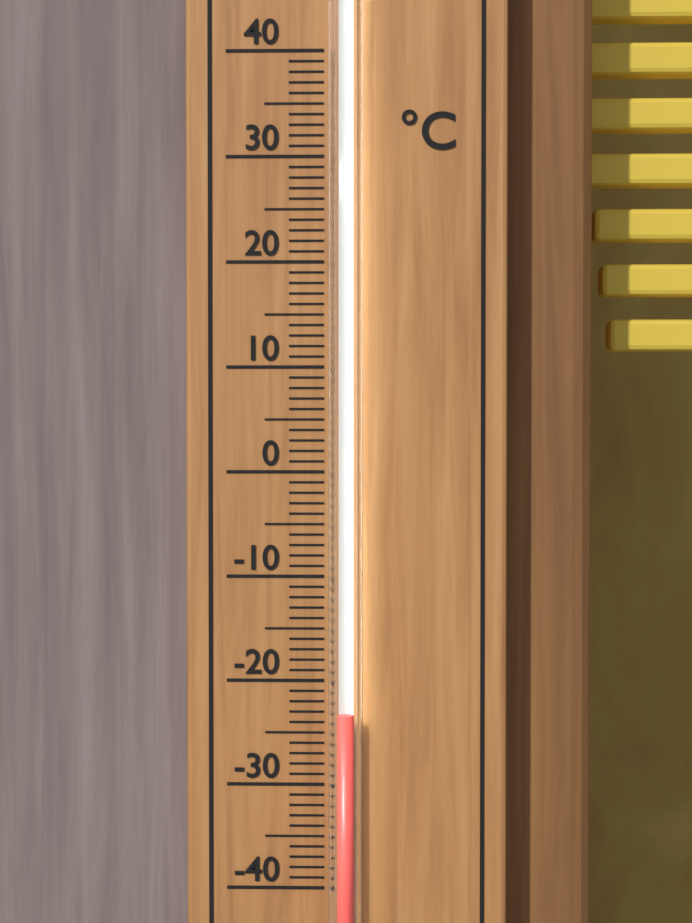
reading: -23 °C
